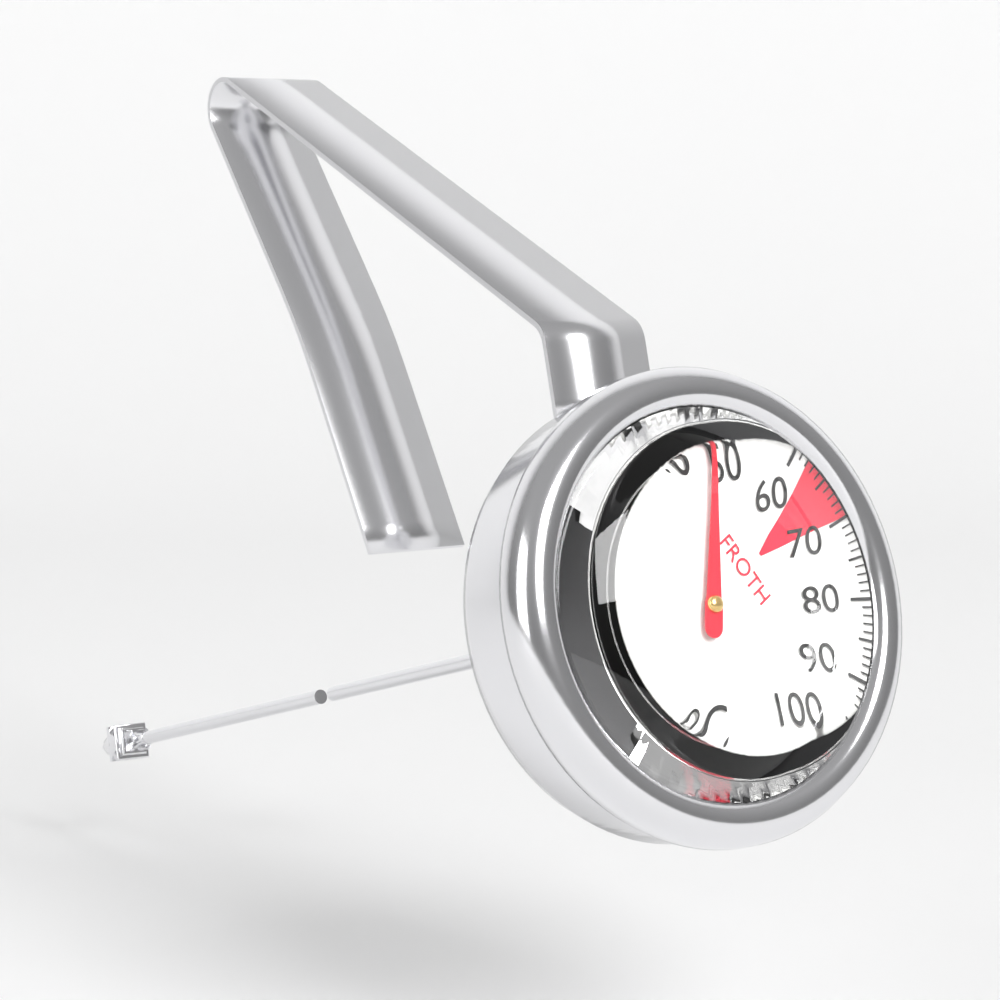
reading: 47 °C
